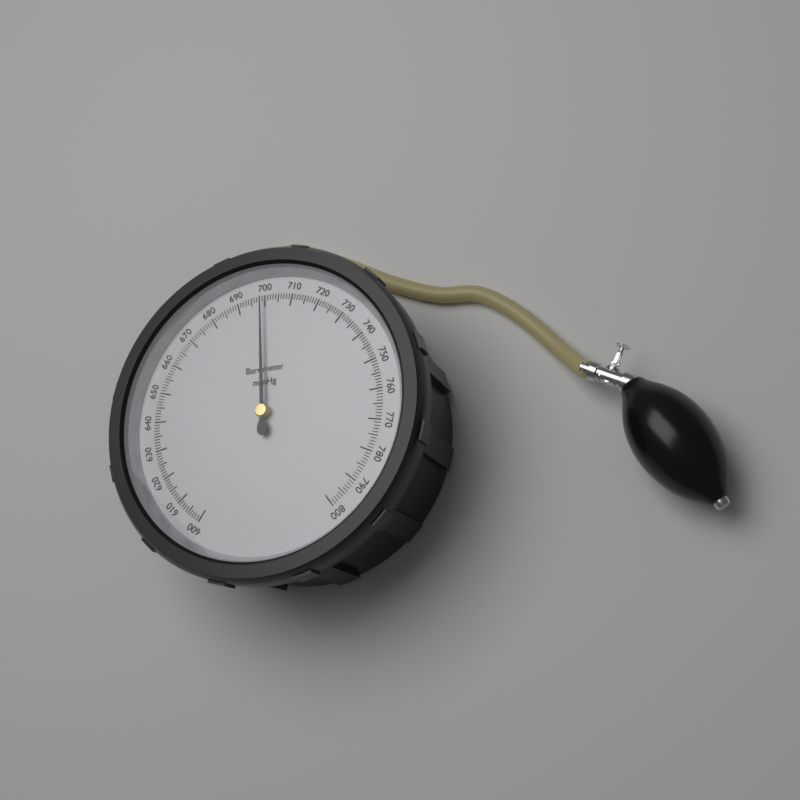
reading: 699 mmHg
